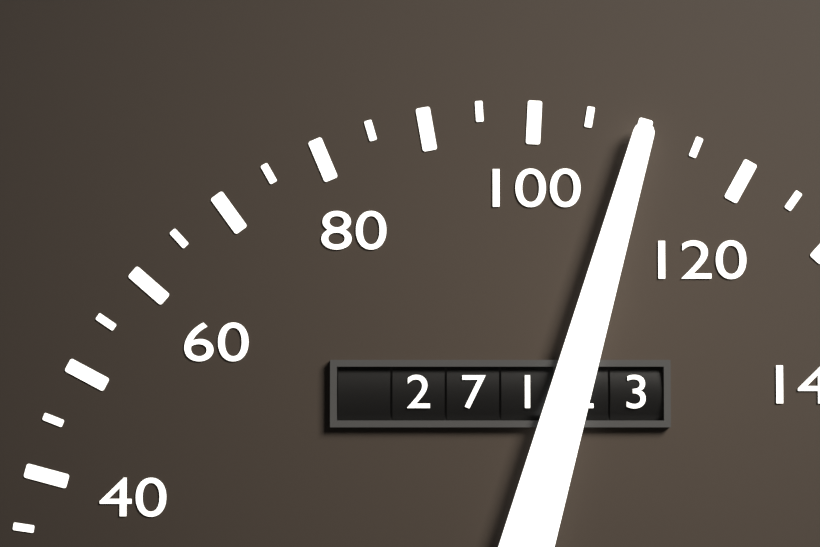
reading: 110 (no unit)
